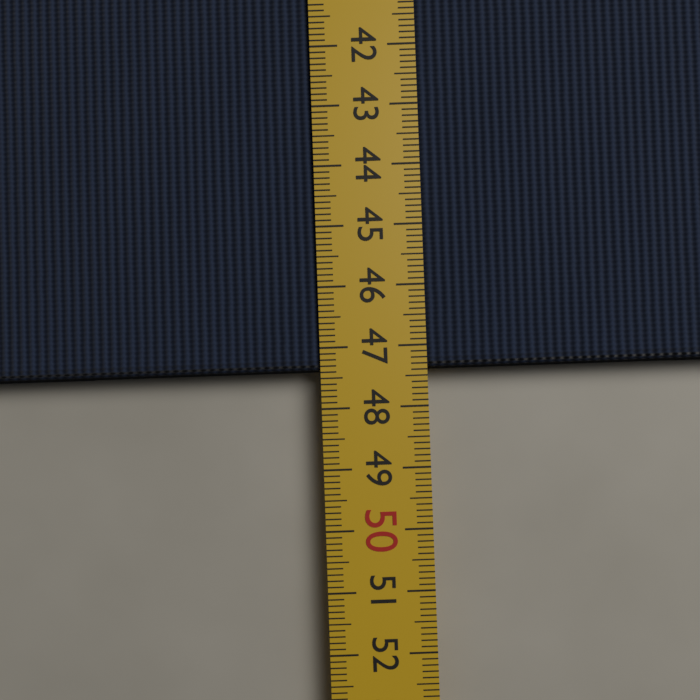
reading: 47.4 cm
